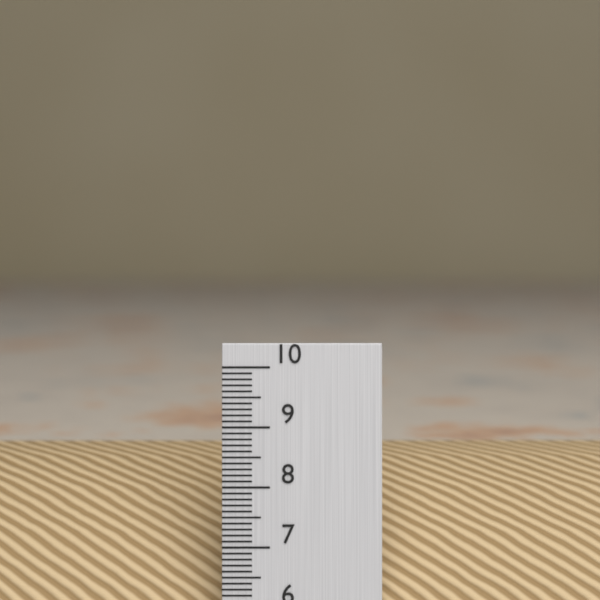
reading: 8.2 (no unit)
